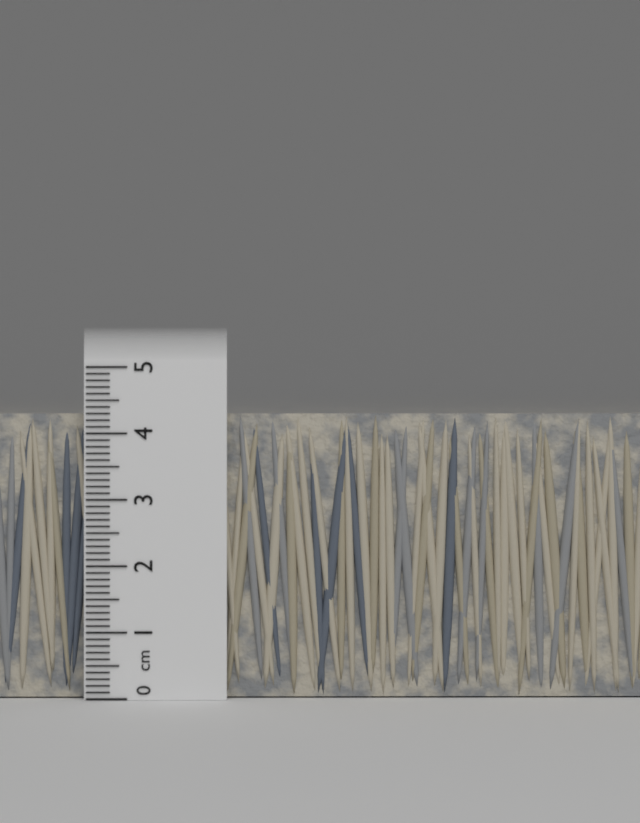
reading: 4.3 cm
